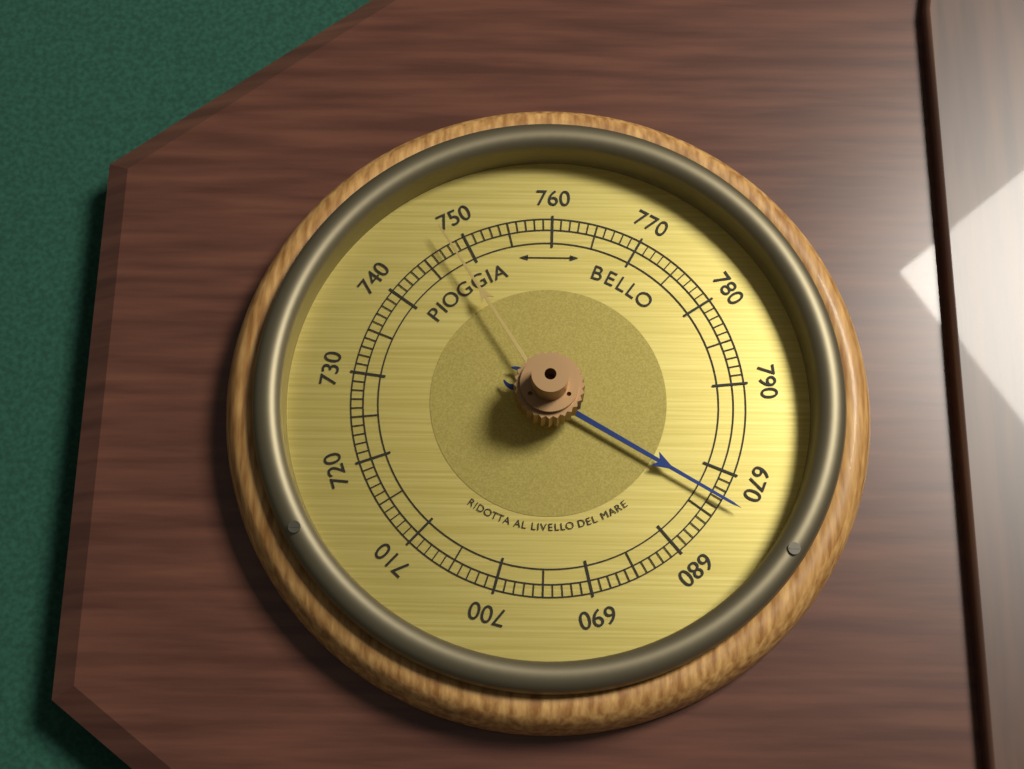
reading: 673 (no unit)
